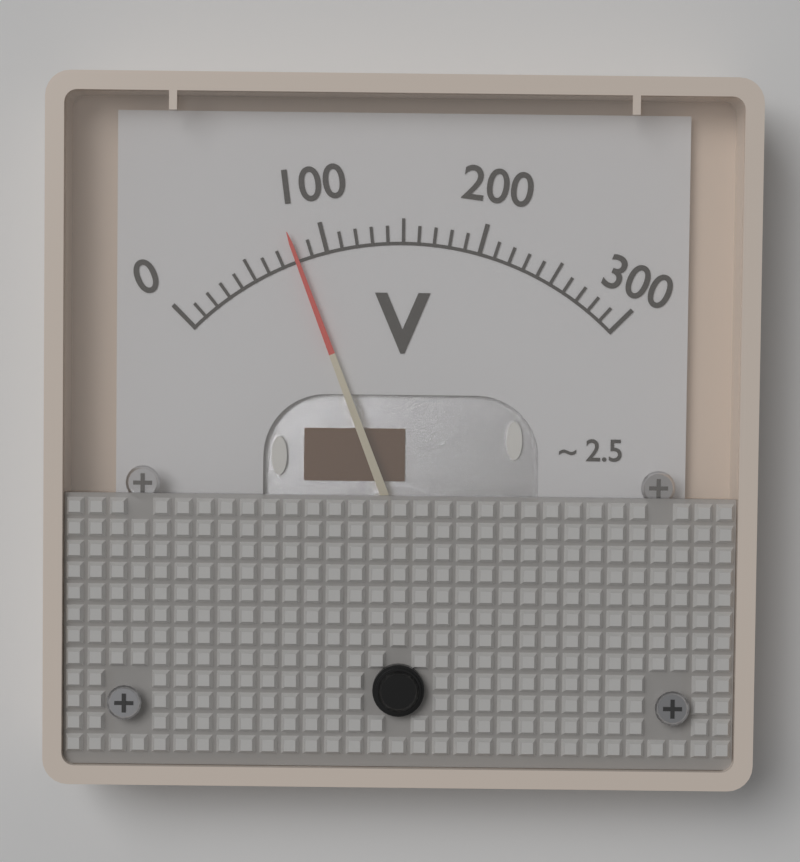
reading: 80 V
